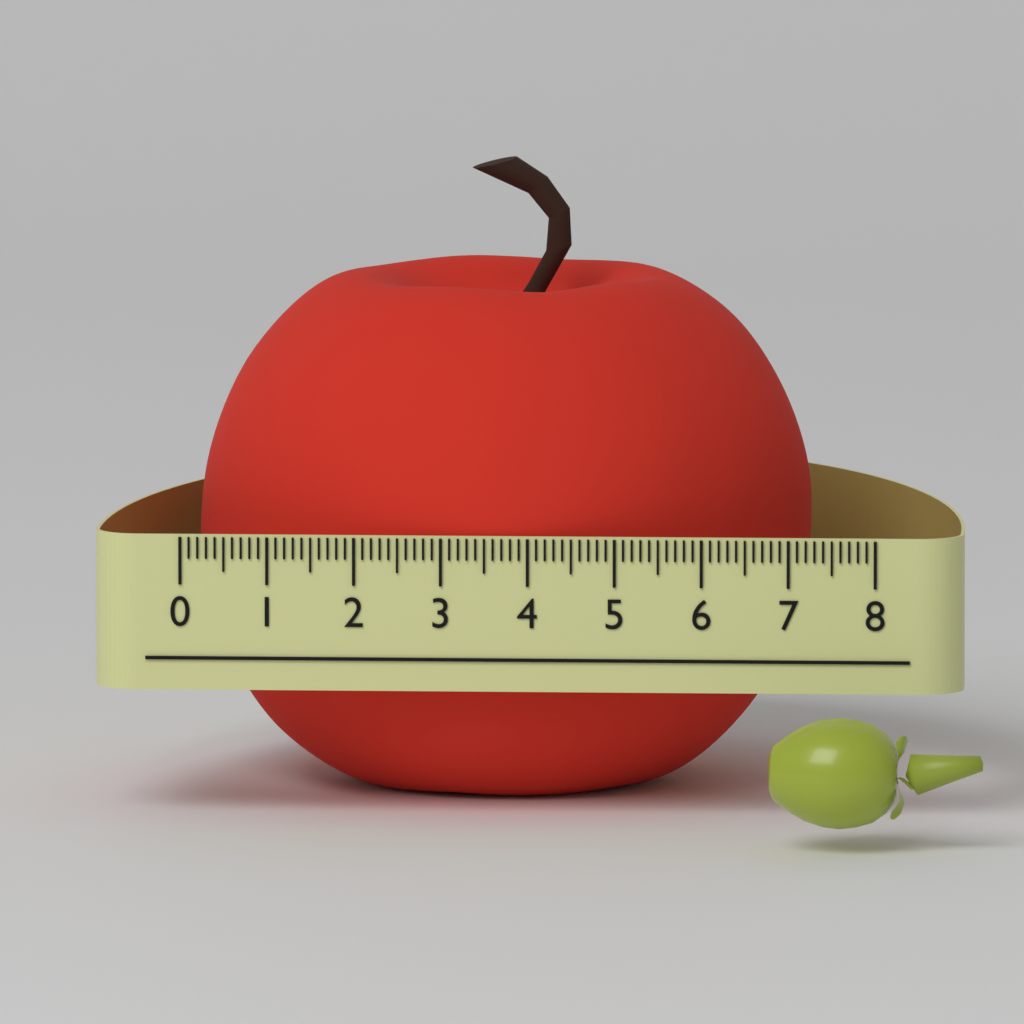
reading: 7.1 (no unit)
